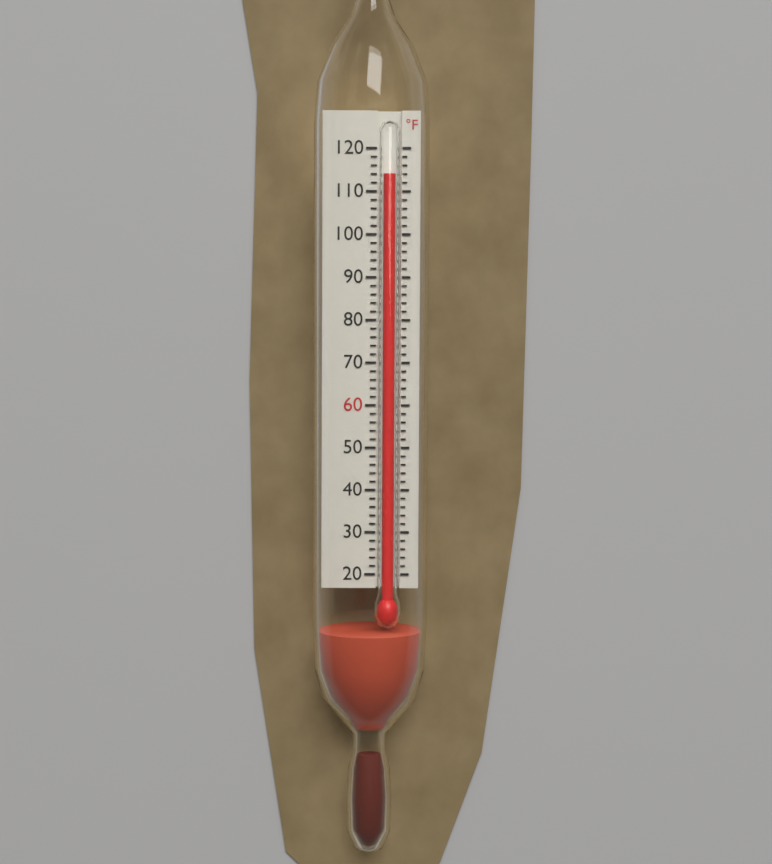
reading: 114 °F
